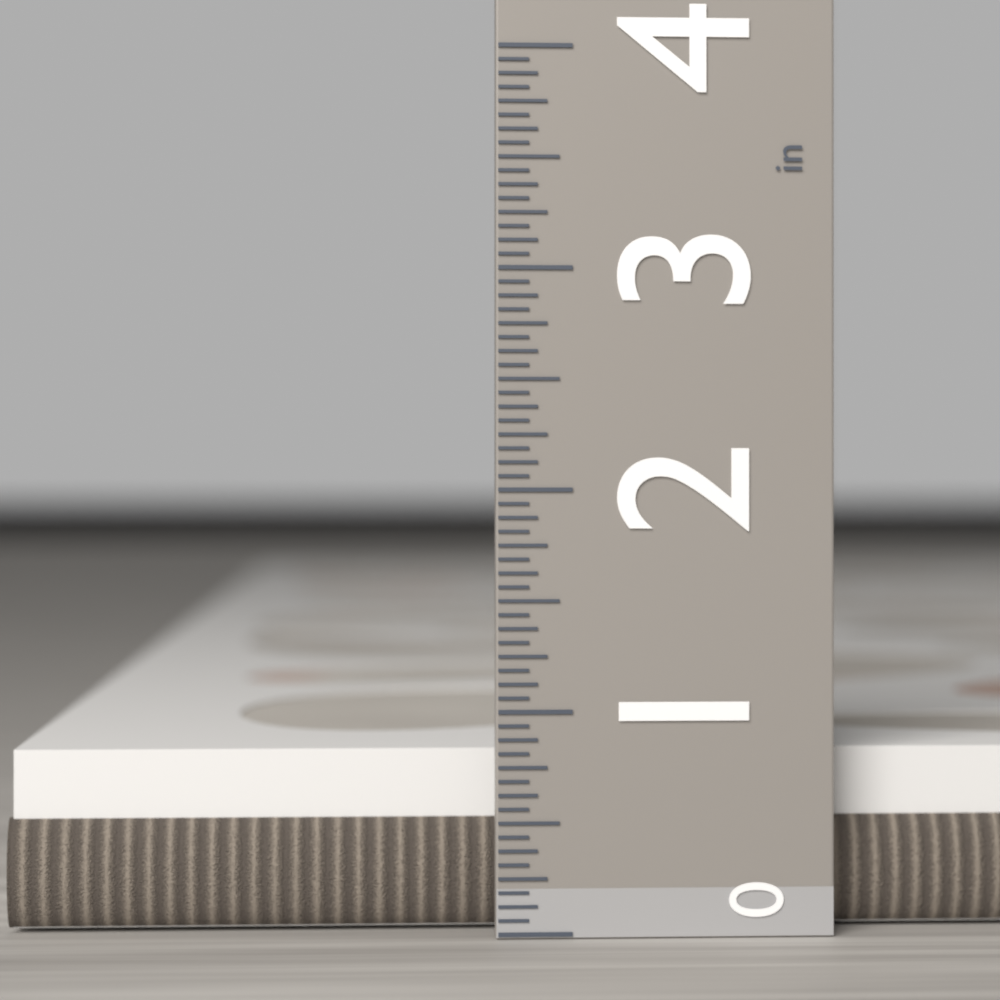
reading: 0.8125 in
